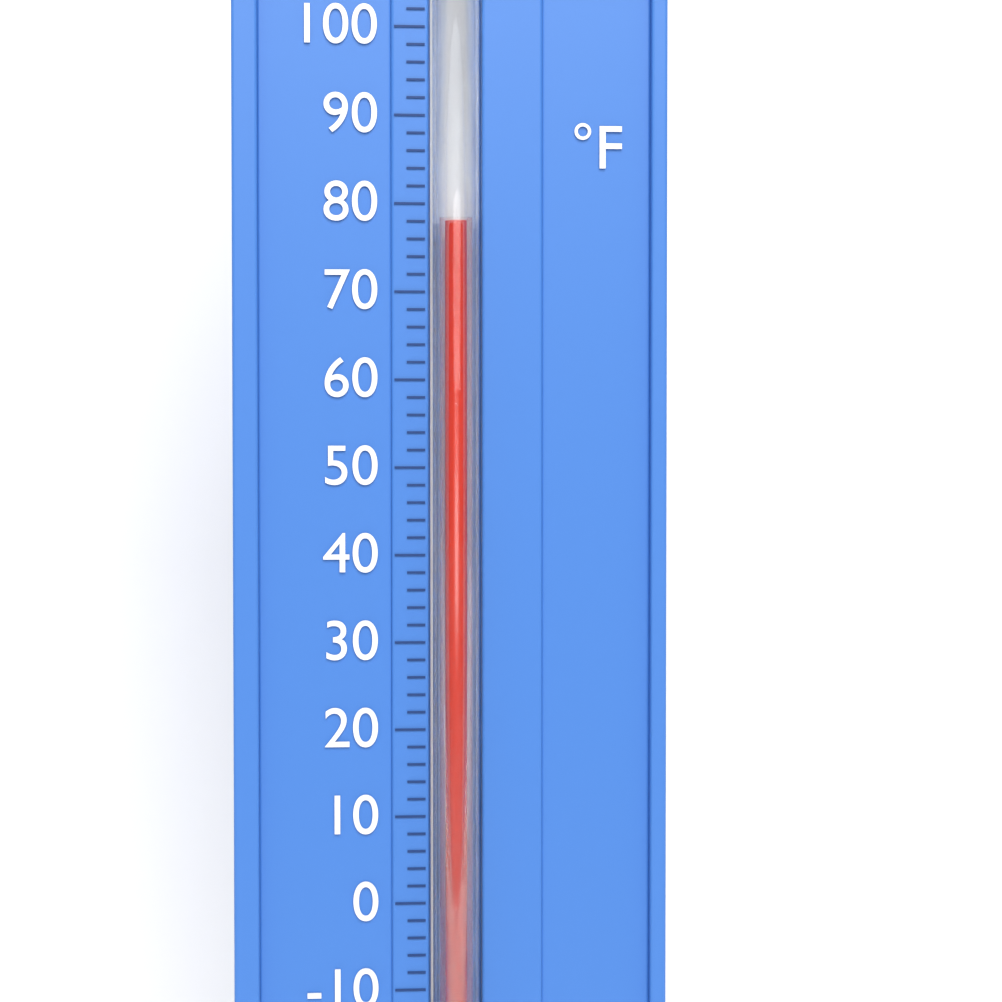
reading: 78 °F
